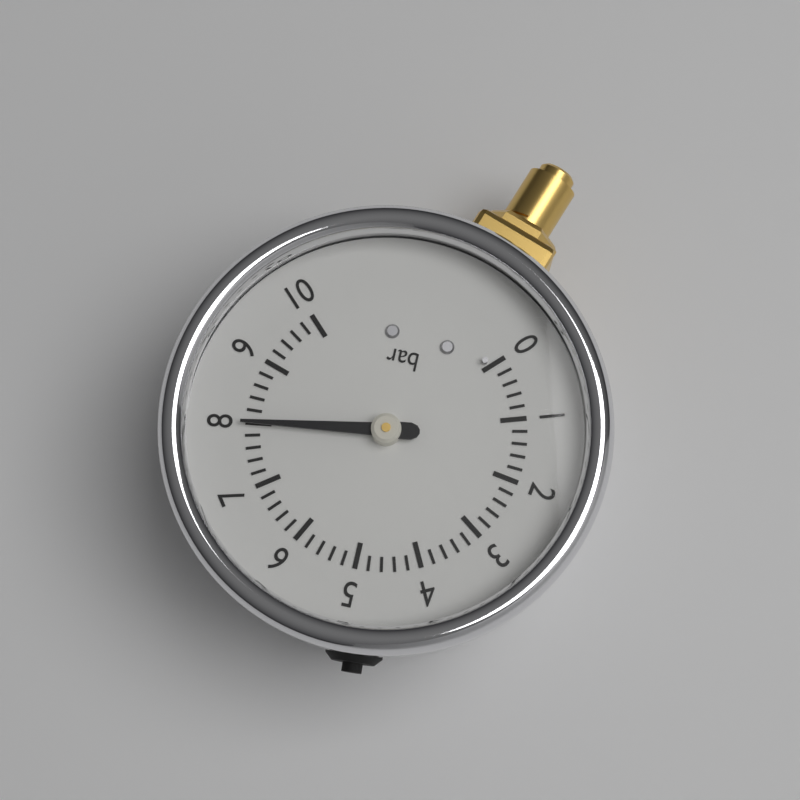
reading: 8.0 bar
